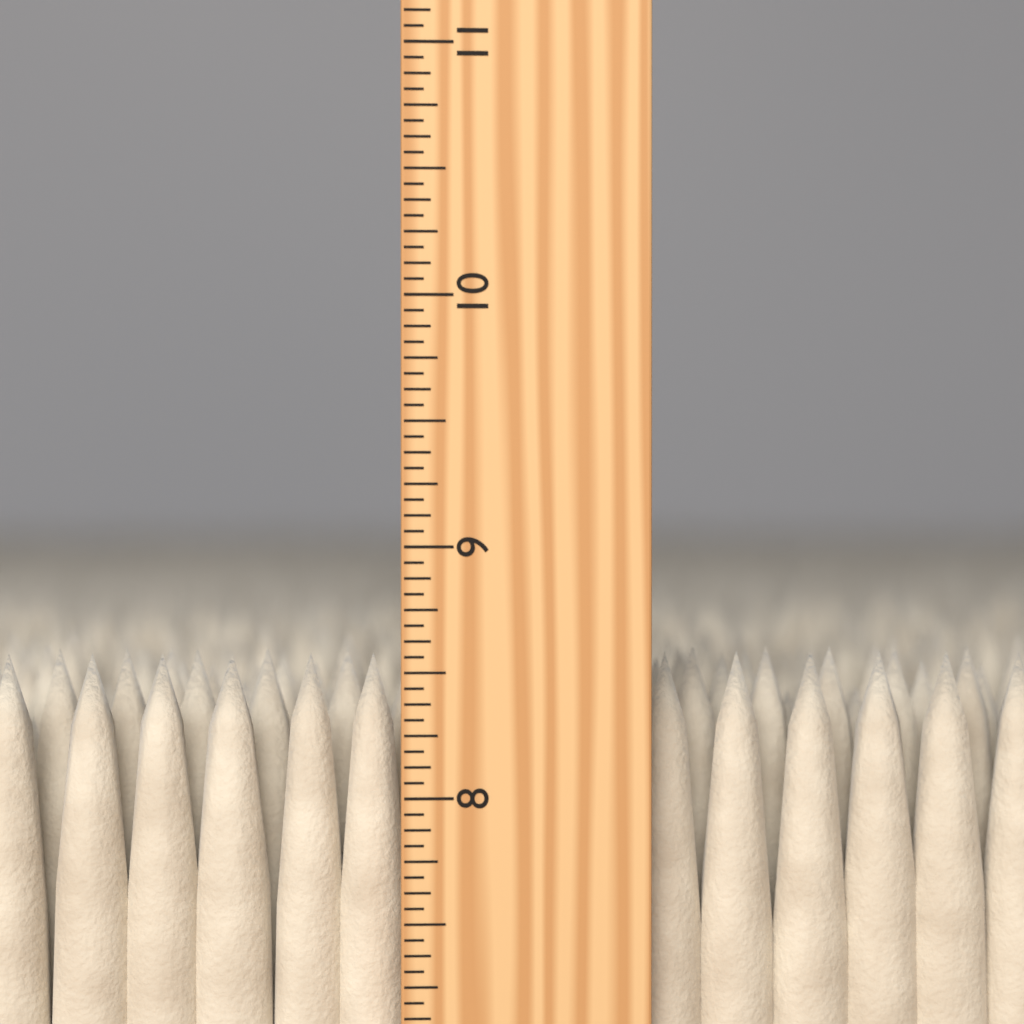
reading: 8.5625 inch
